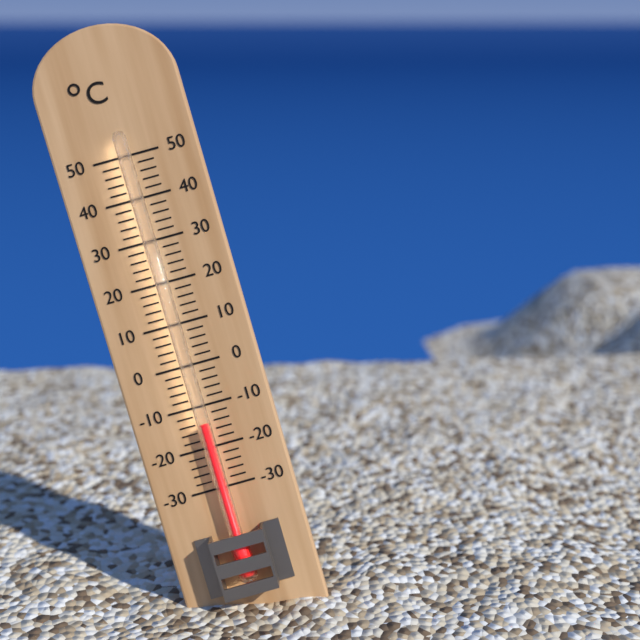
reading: -14 °C
